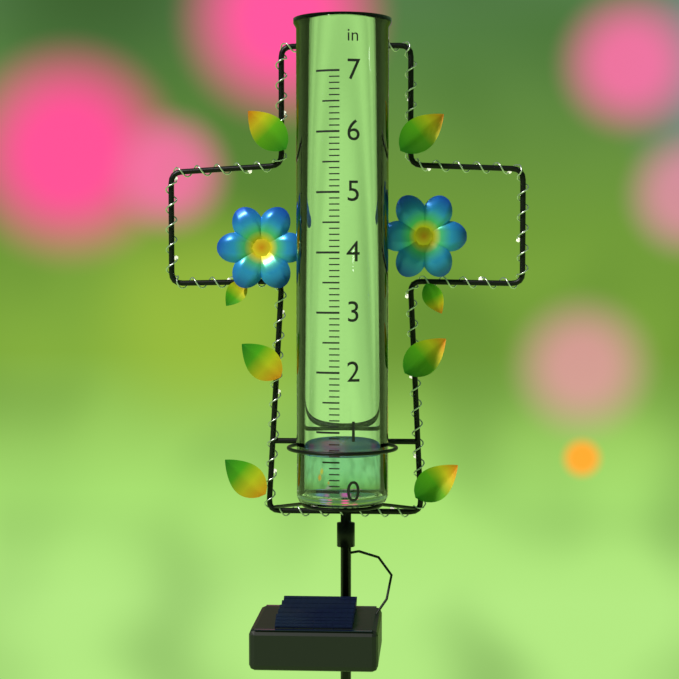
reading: 0.6 in
